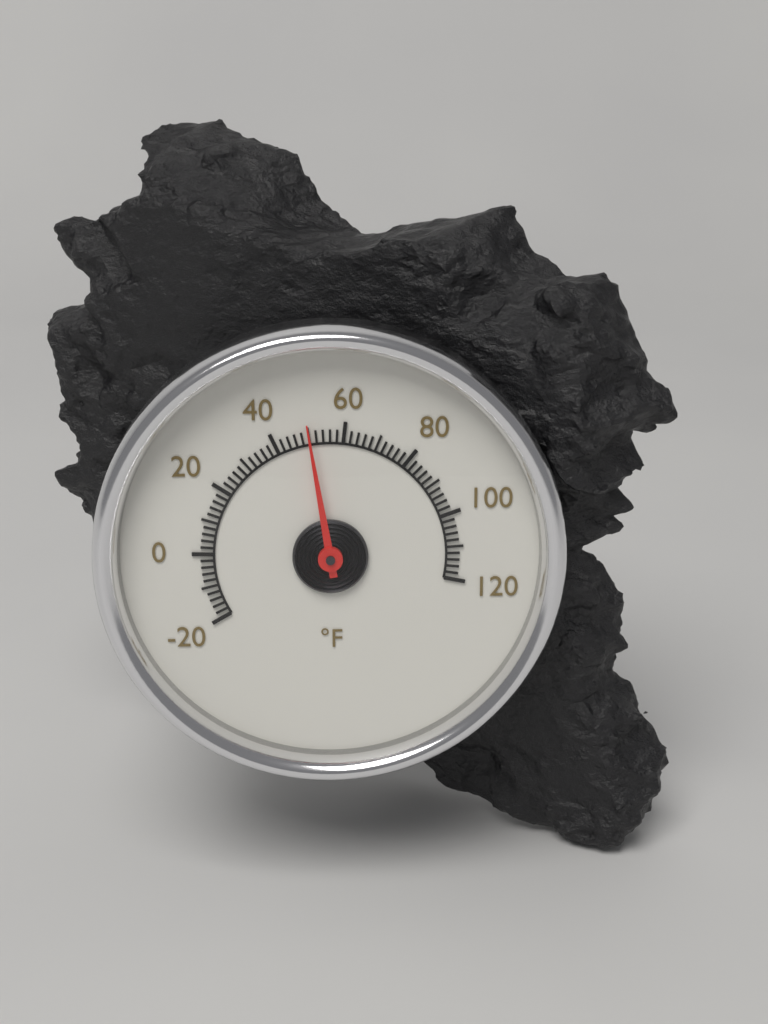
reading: 50 °F
